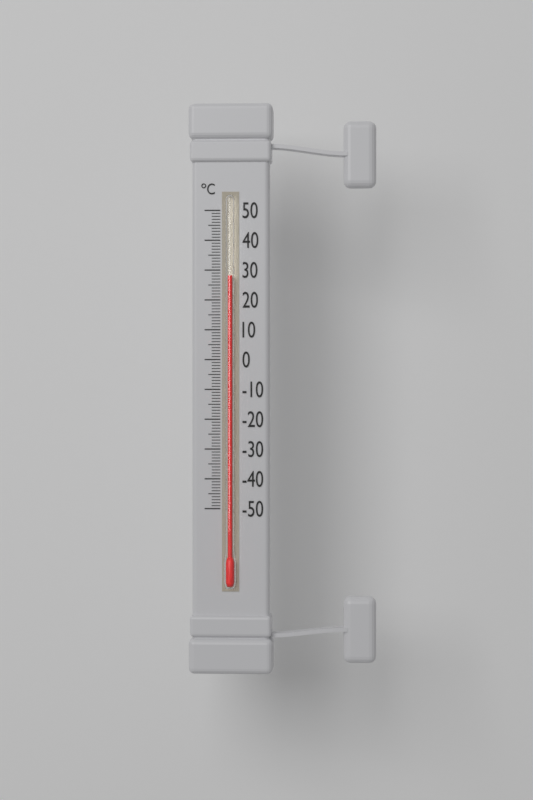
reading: 28 °C
